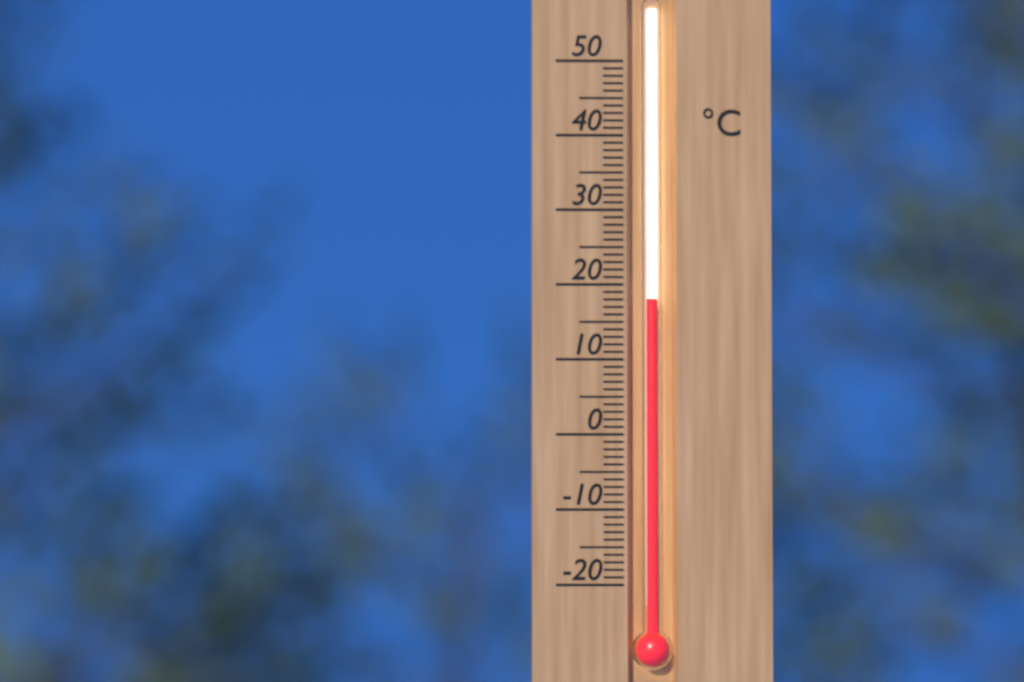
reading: 18 °C
